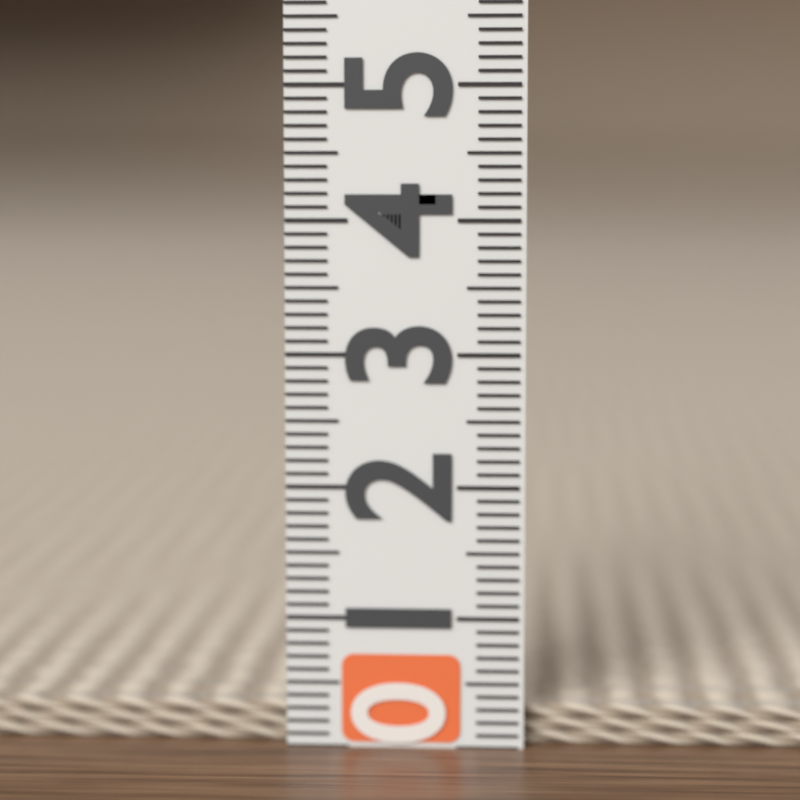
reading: 0.3 (no unit)
